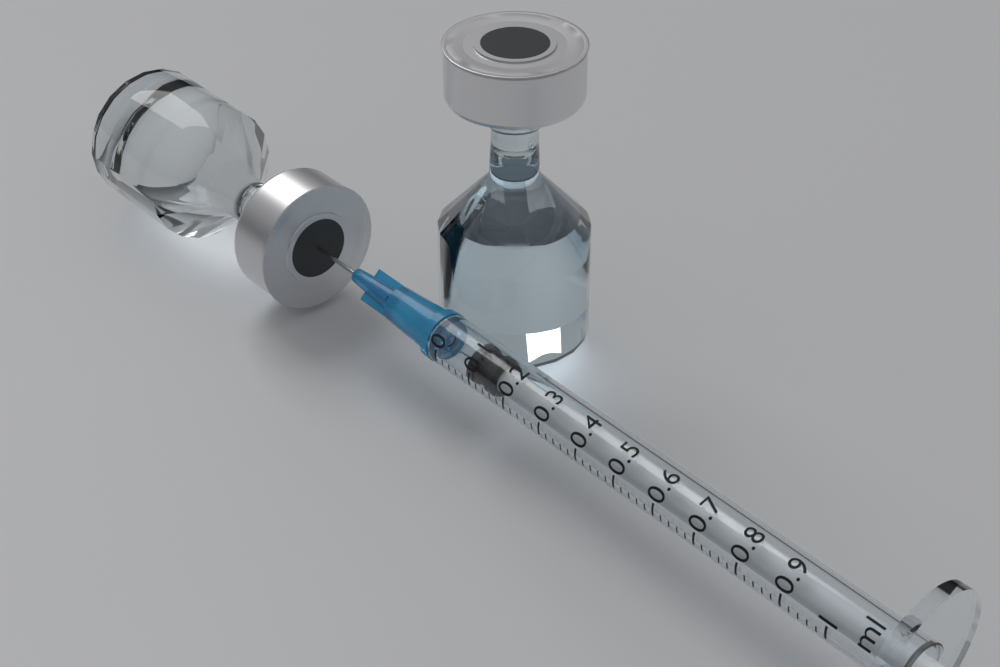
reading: 0.08 ml
